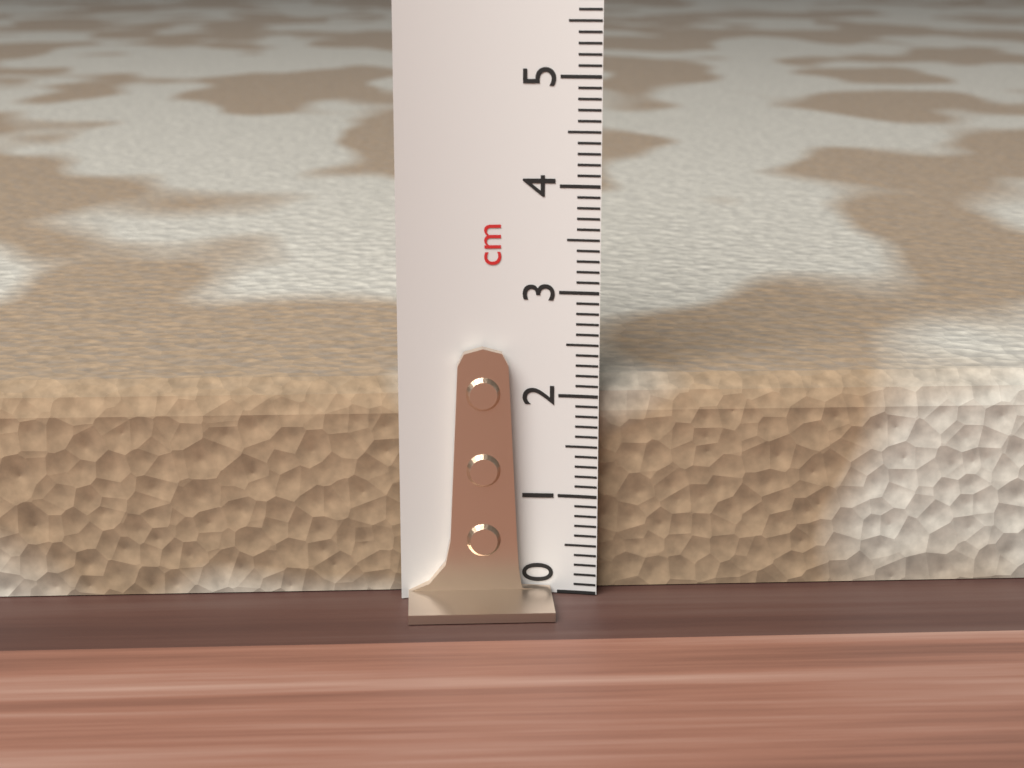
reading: 2.1 cm
